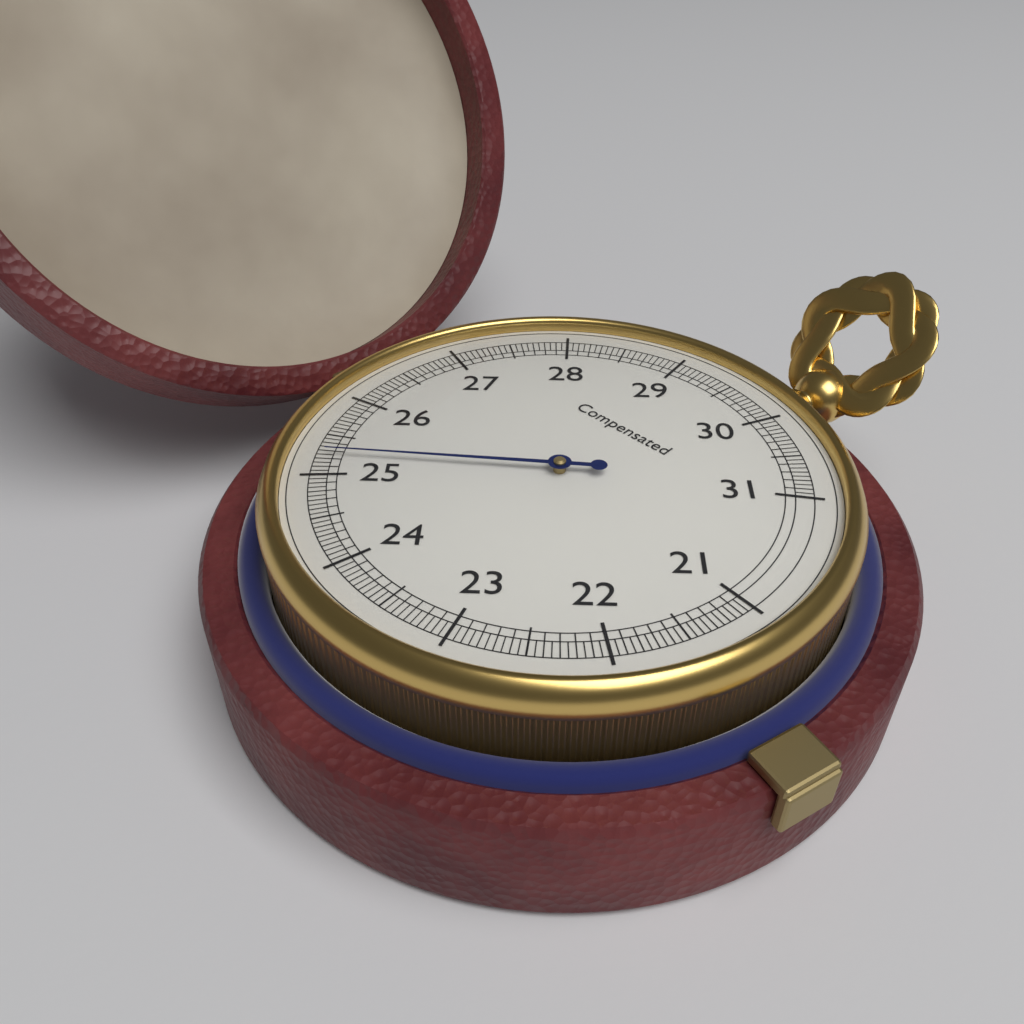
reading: 25.25 (no unit)
